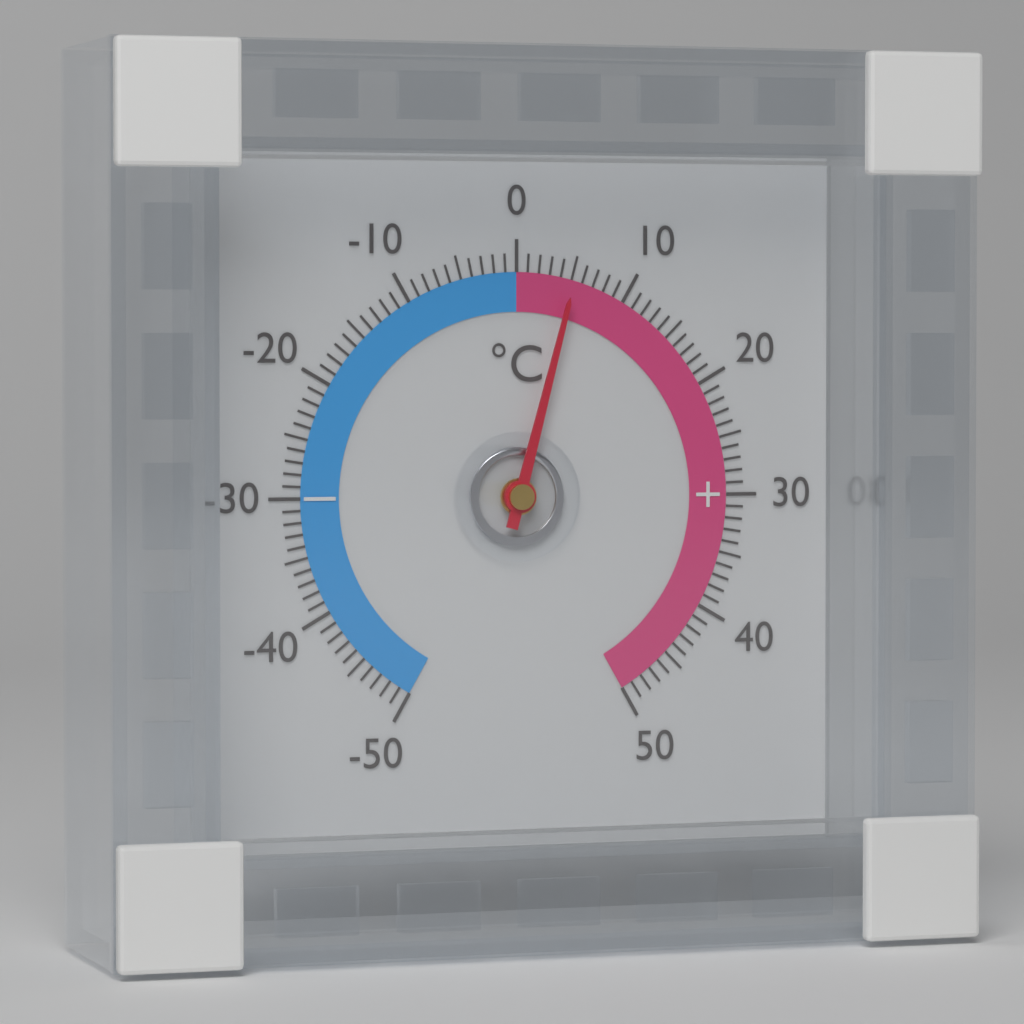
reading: 5 °C
